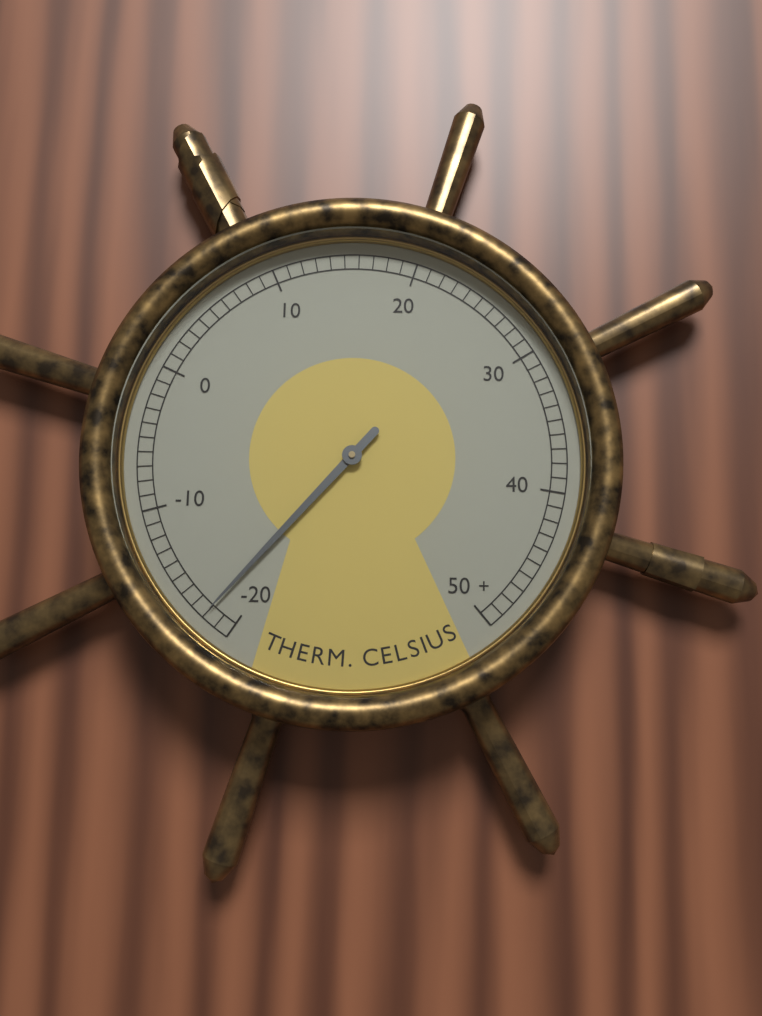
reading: -18 °C
